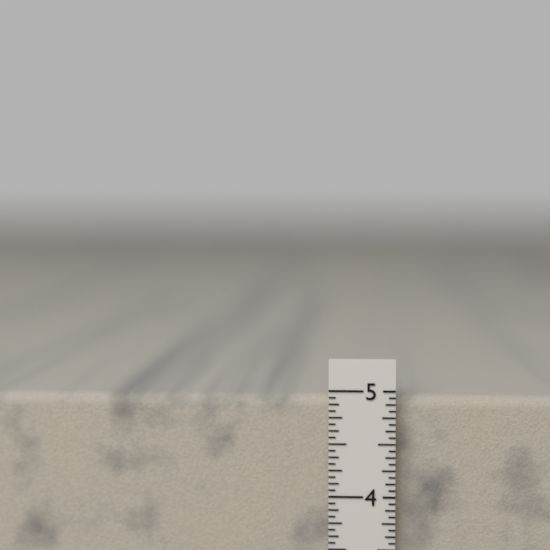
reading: 4.9375 in
